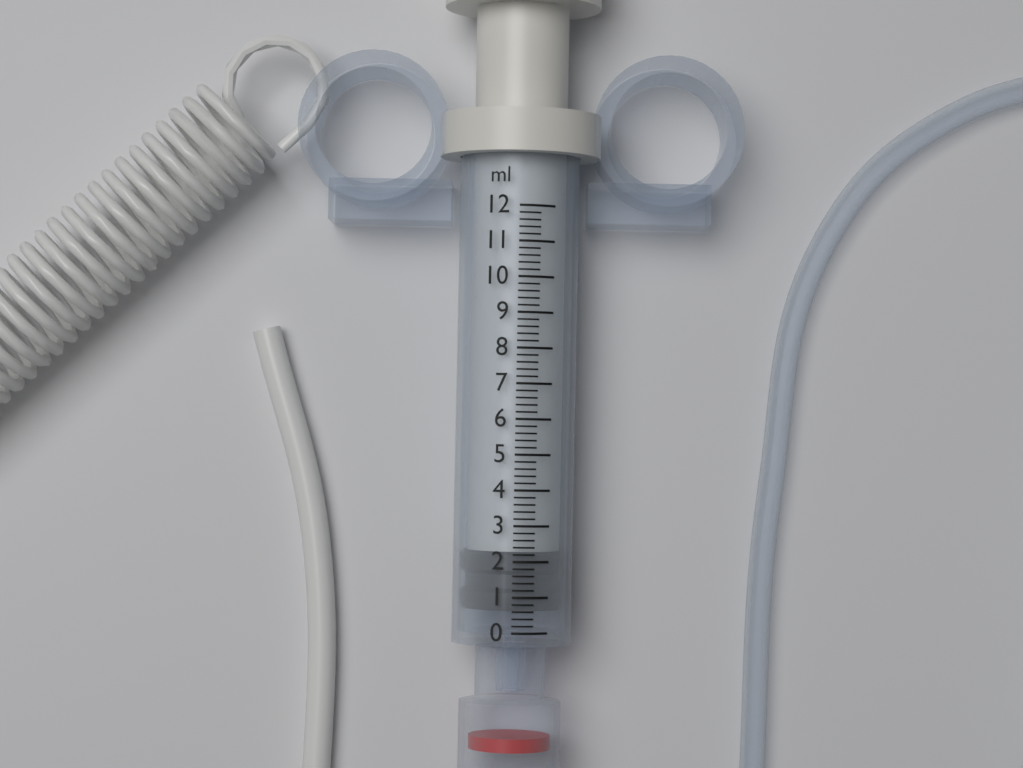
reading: 0.6 ml
